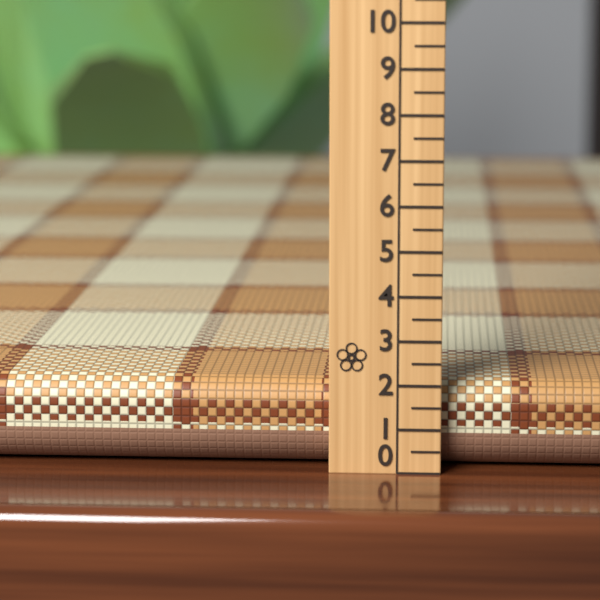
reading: 2.0 (no unit)
